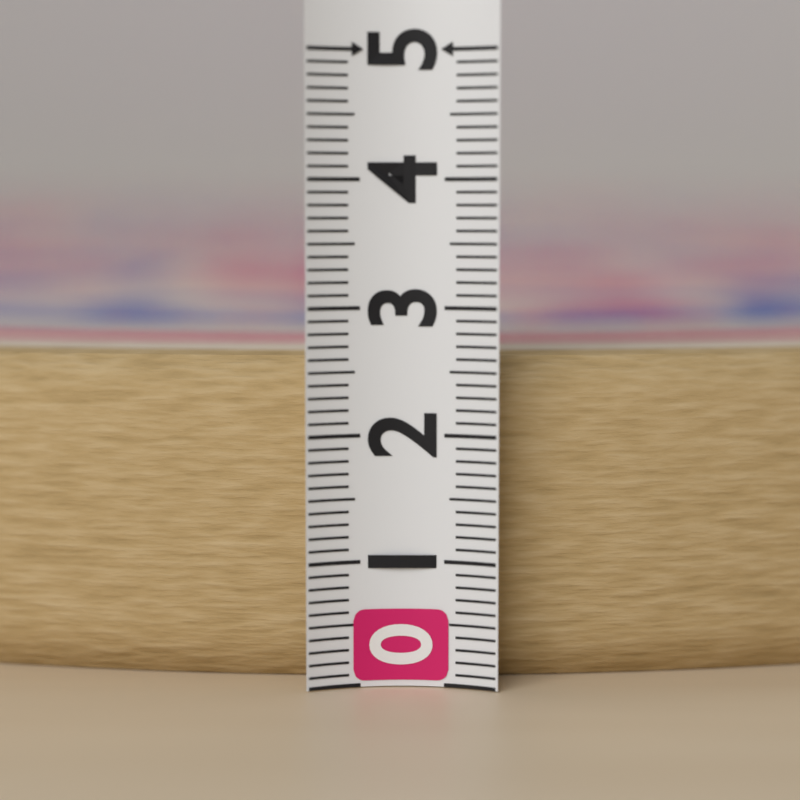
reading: 2.6 (no unit)
